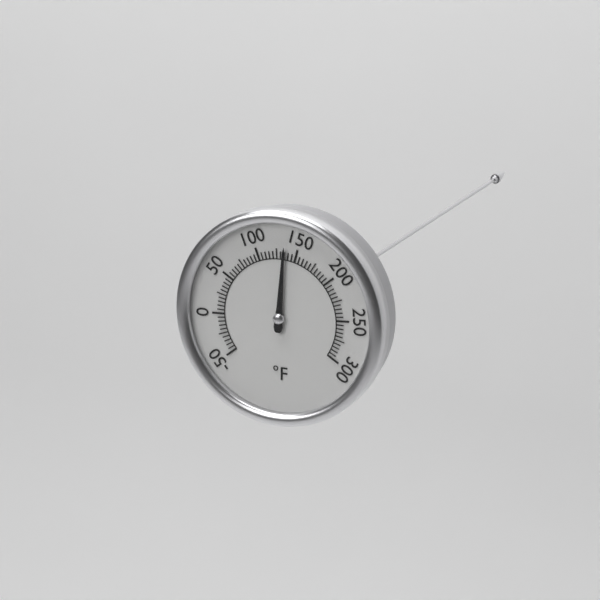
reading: 135 °F
